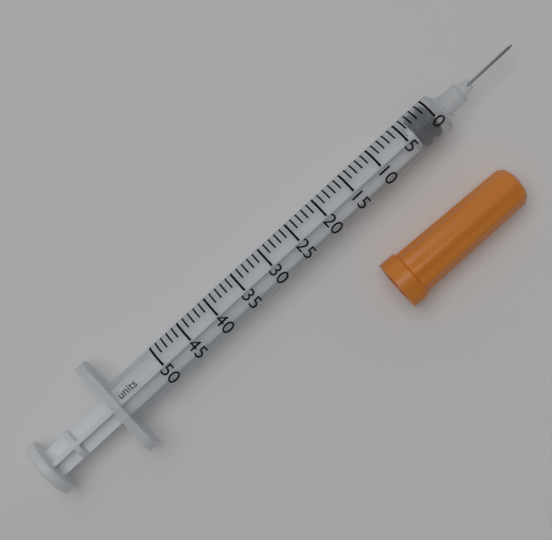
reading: 0 units
